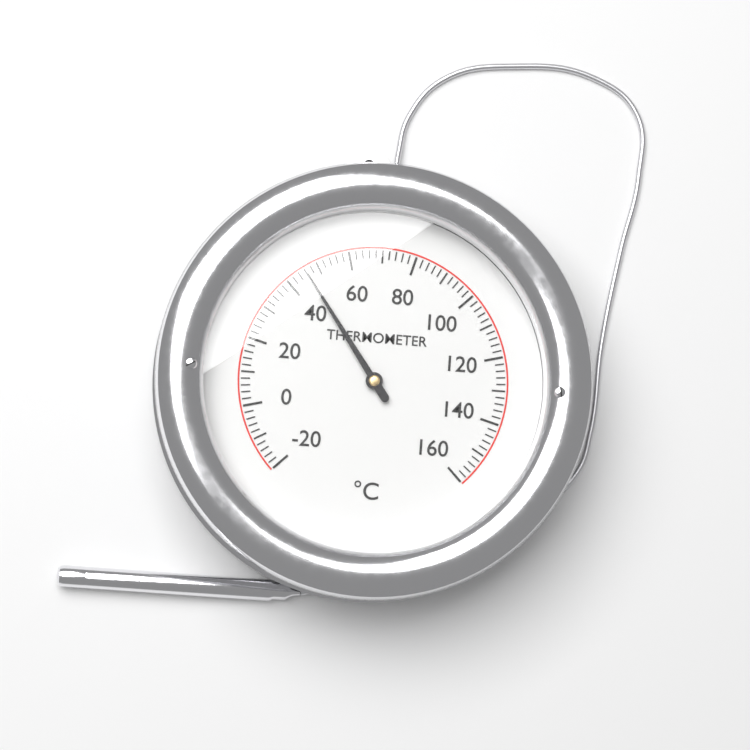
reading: 46 °C
